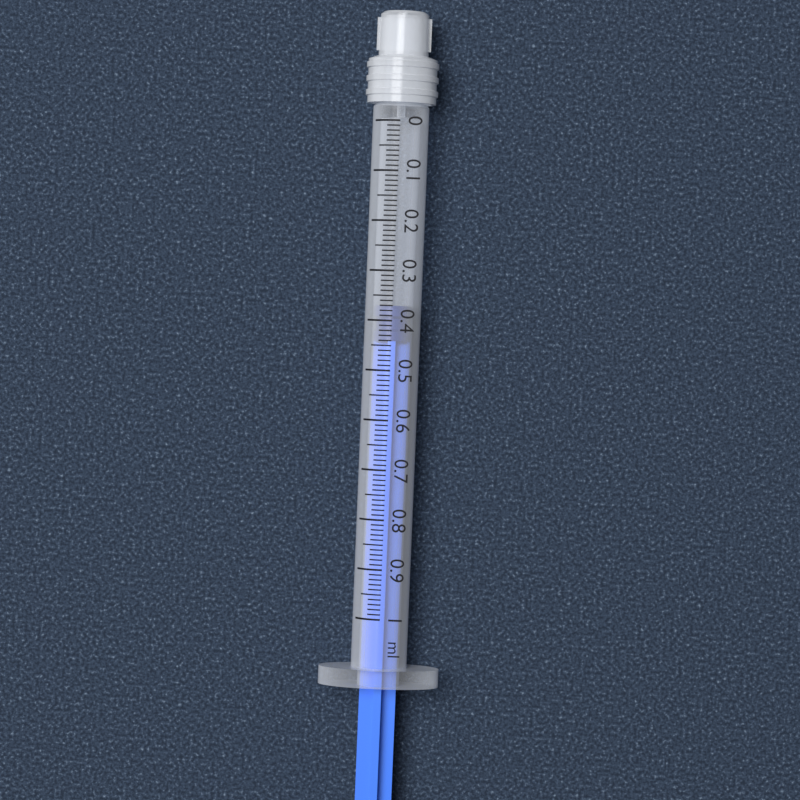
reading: 0.37 ml
